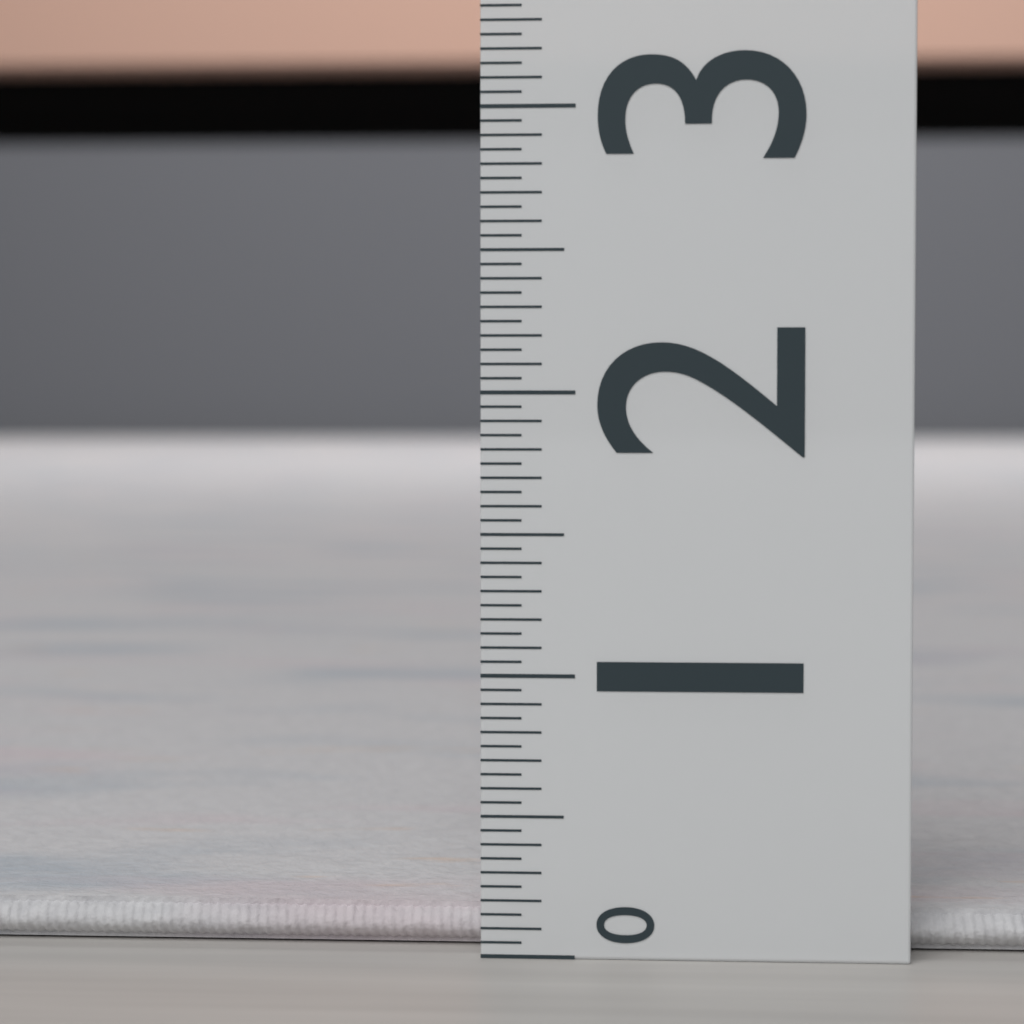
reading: 0.15 (no unit)
